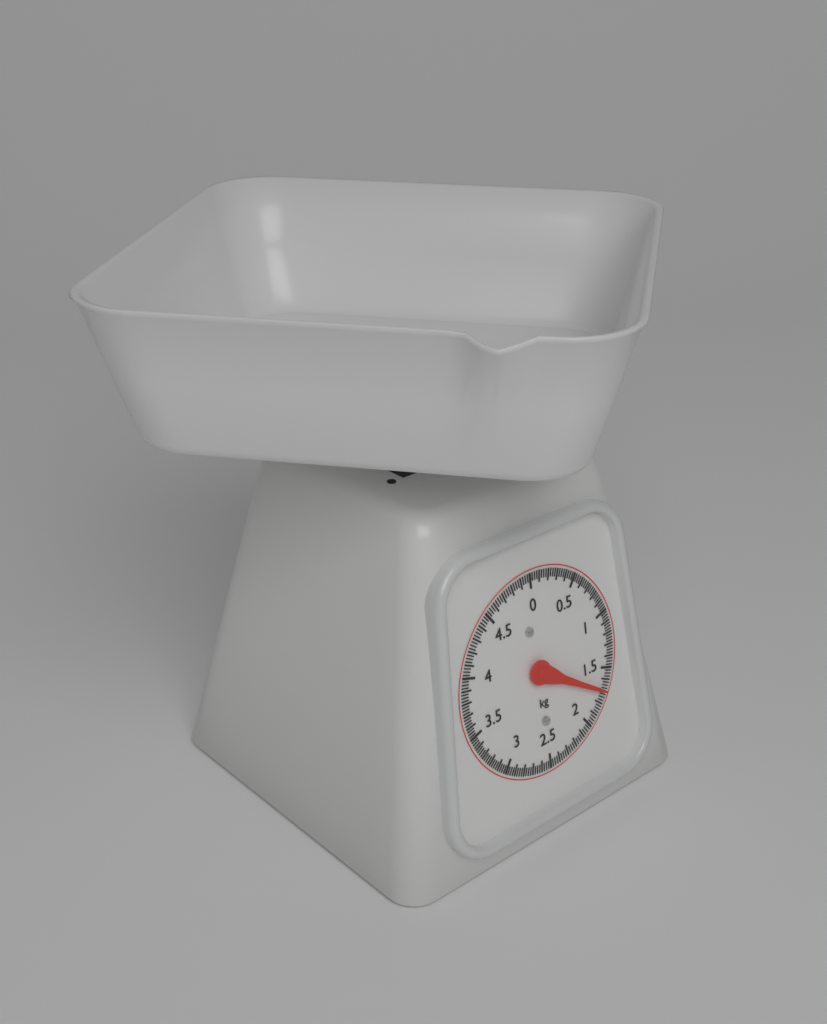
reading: 1.700 kg
